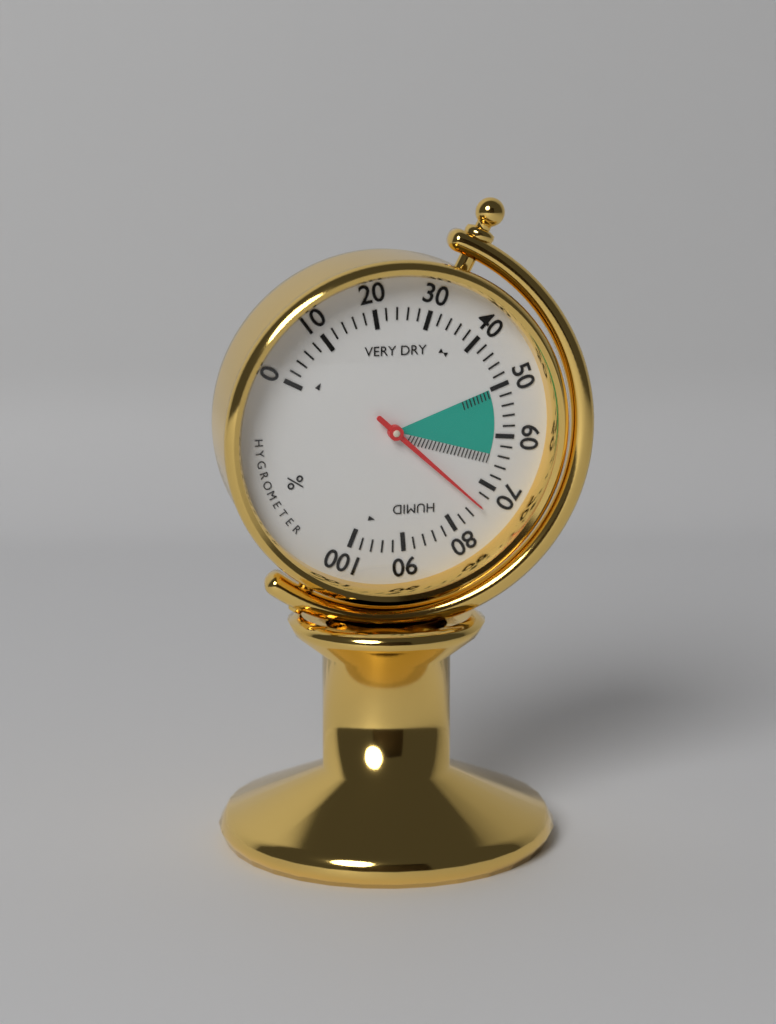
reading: 74 %
